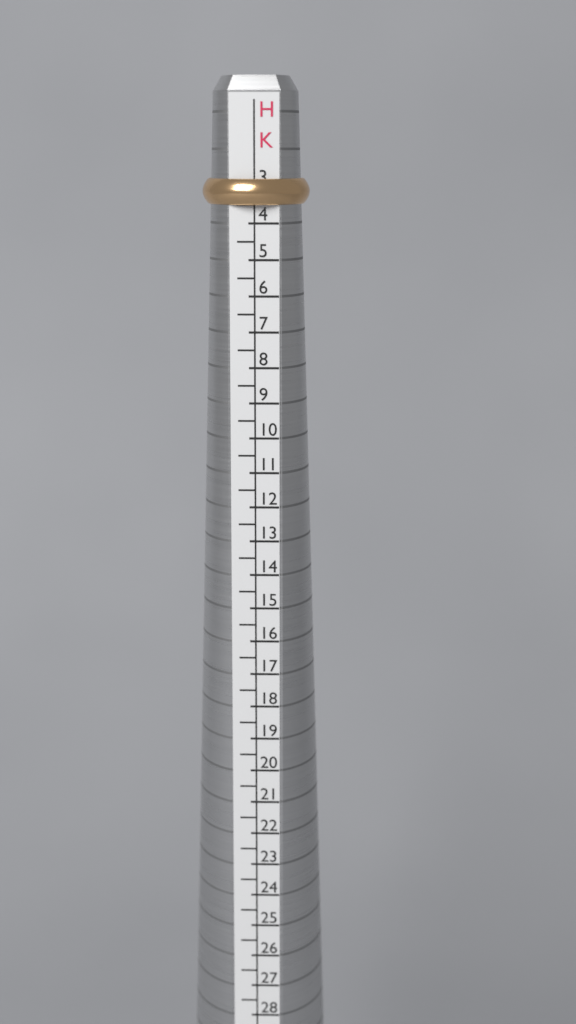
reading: 3.5 HK
